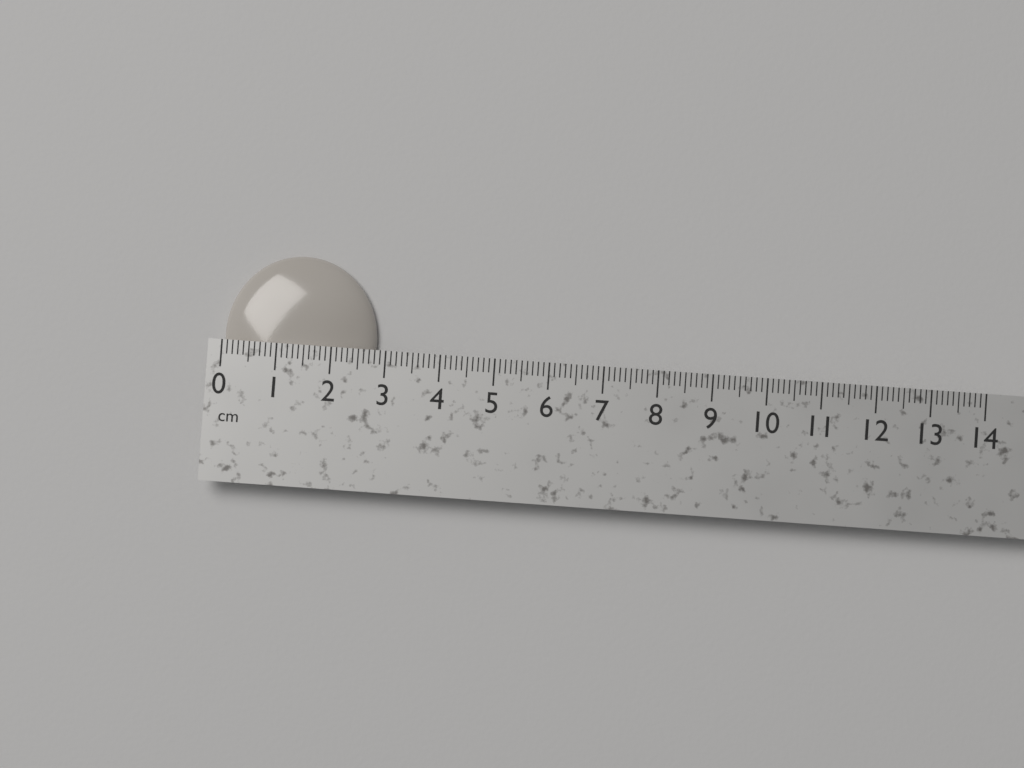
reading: 2.8 cm
